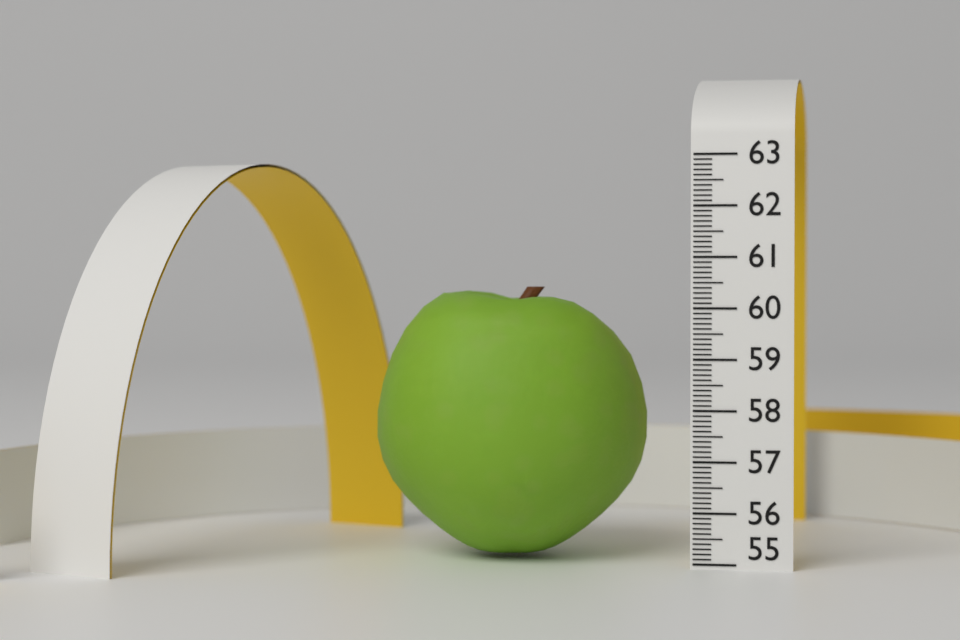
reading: 60.4 (no unit)
